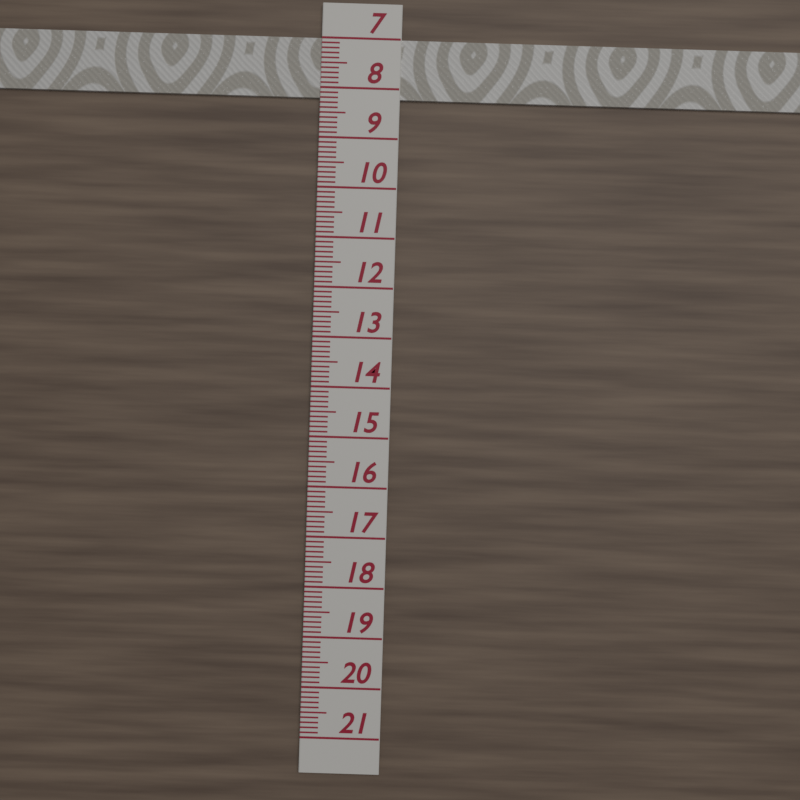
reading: 8.2 (no unit)
